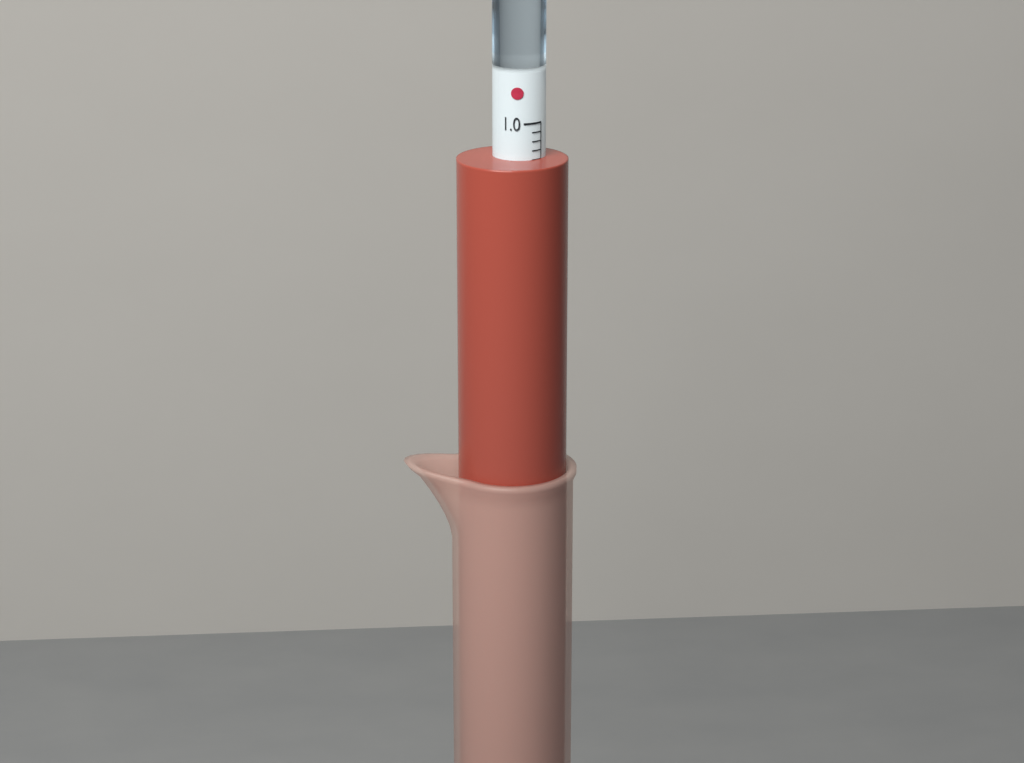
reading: 1.04 (no unit)
